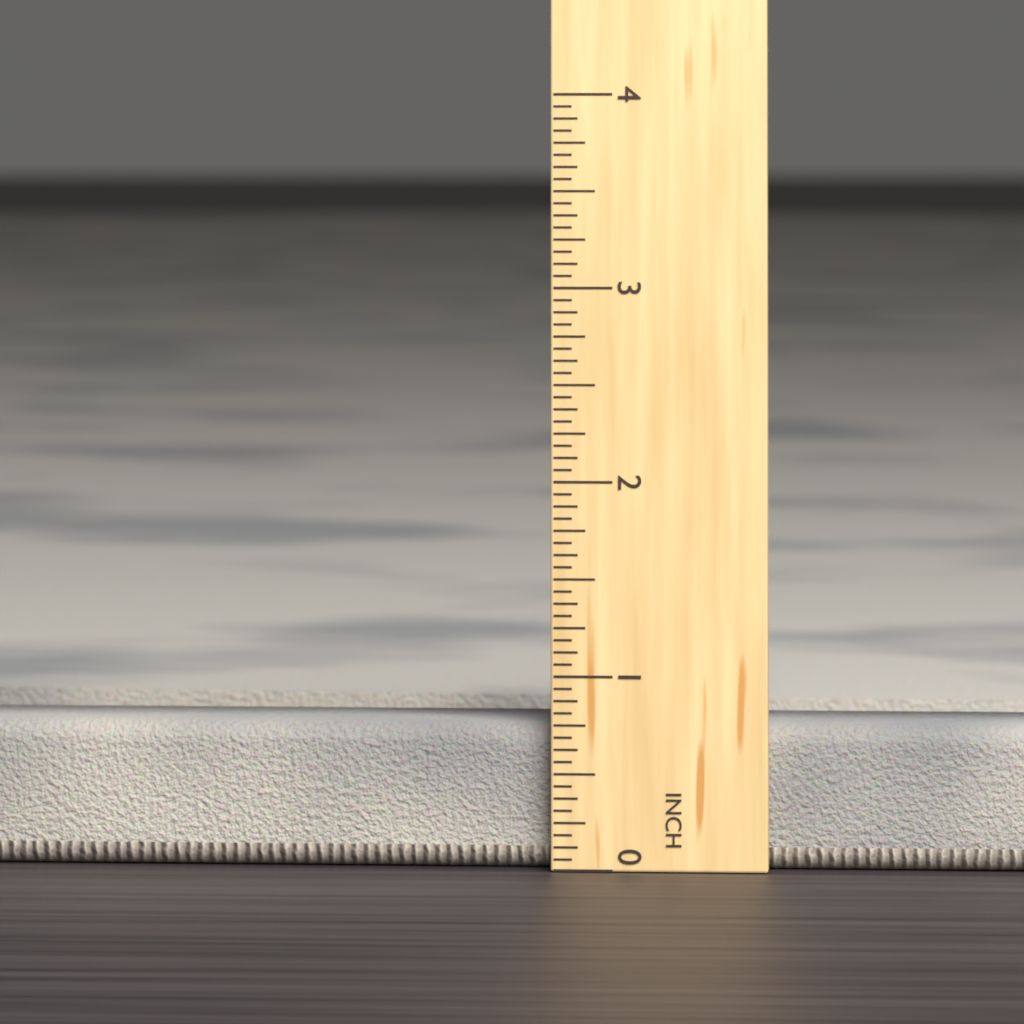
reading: 0.7500 in
